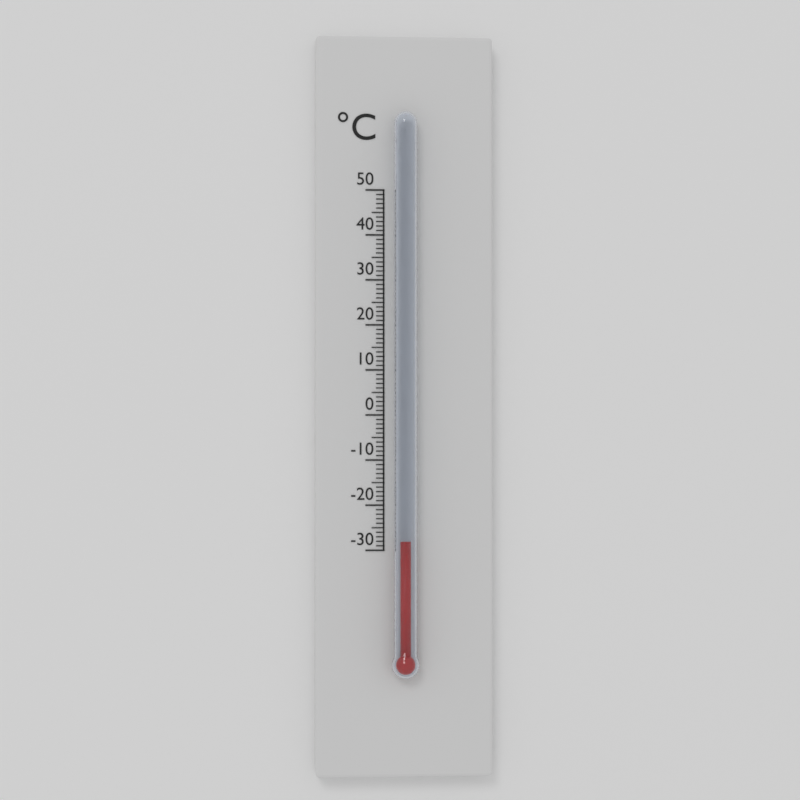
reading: -28 °C
